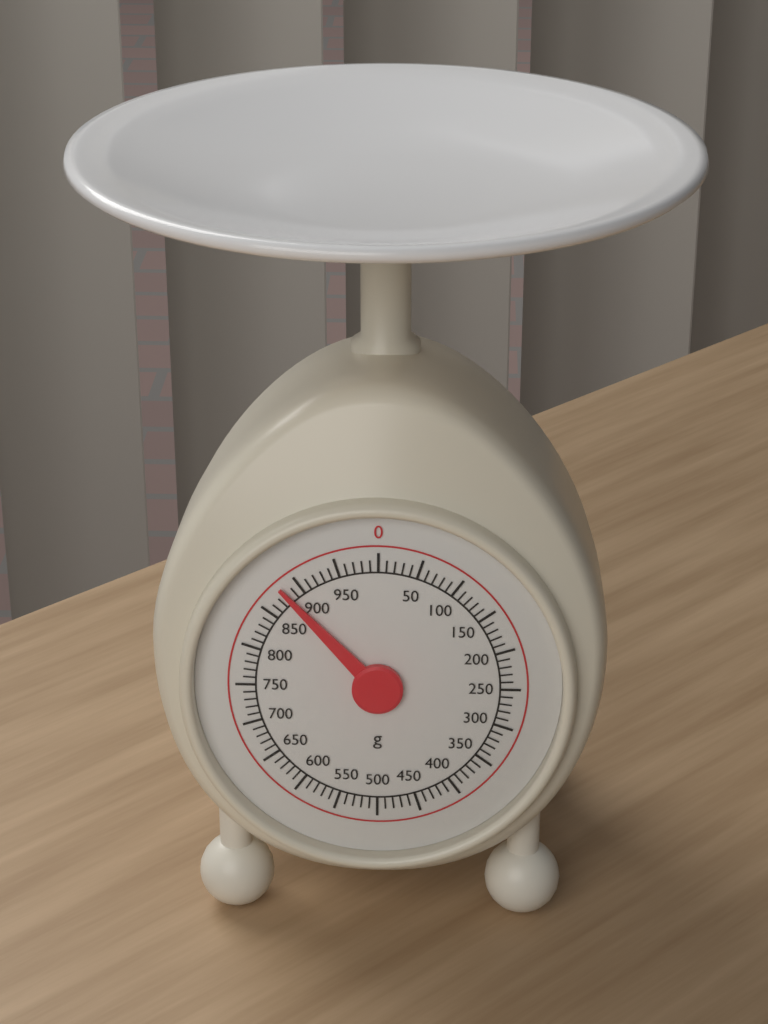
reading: 880 g
